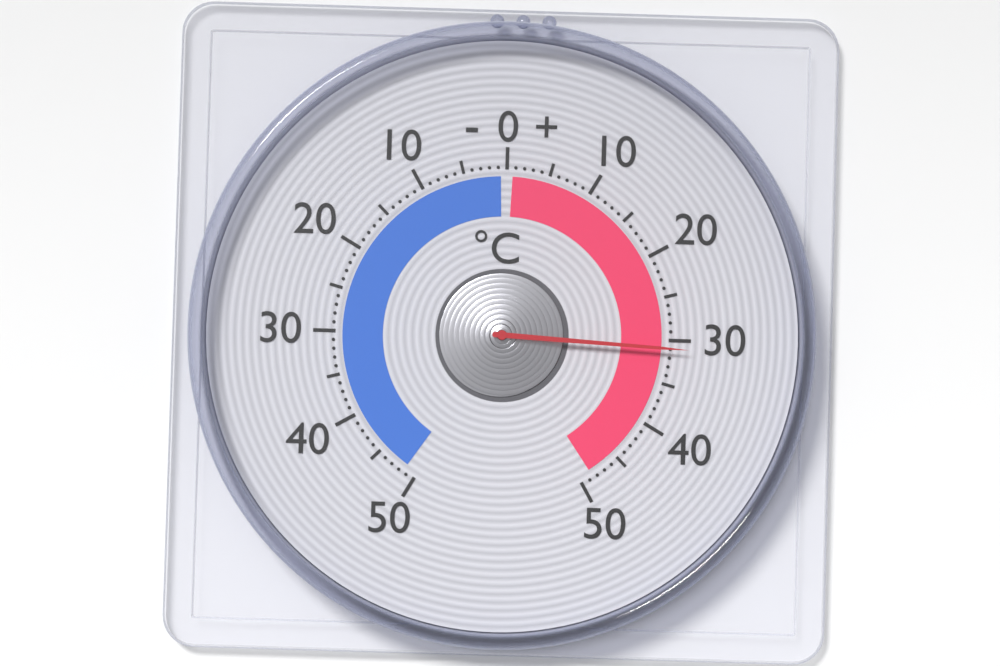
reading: 31 °C
